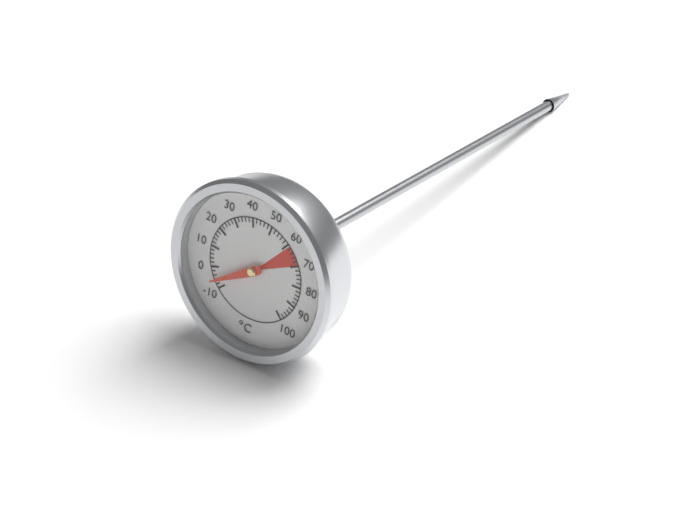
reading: -6 °C
